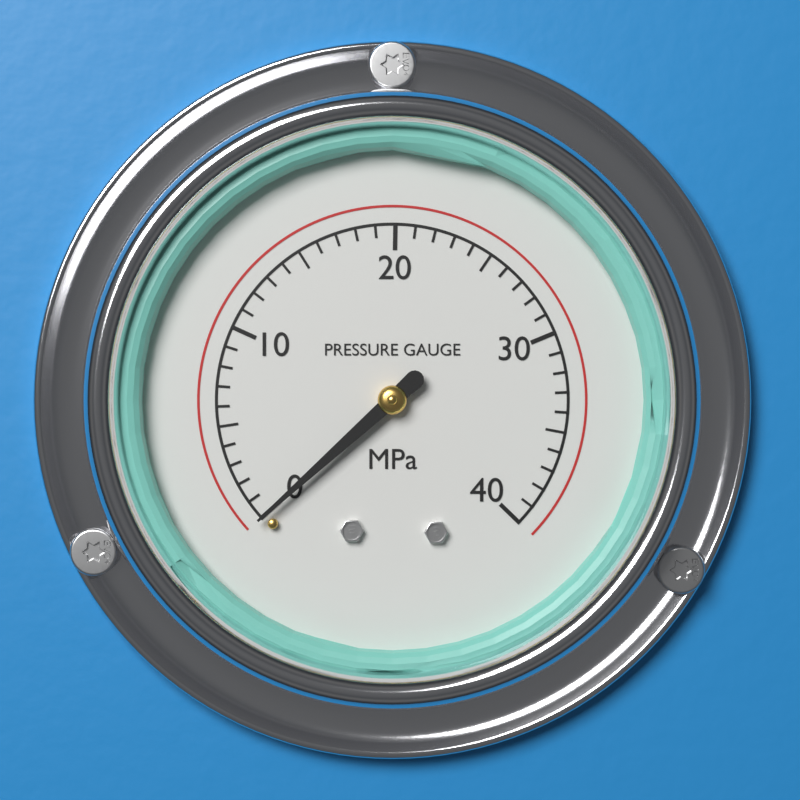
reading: 0 MPa
